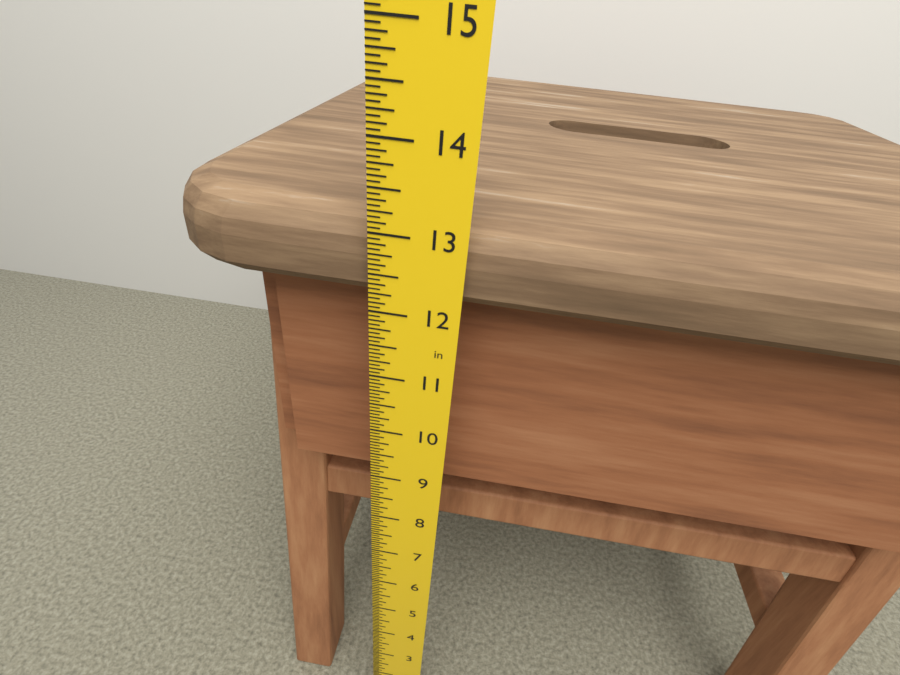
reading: 13.1250 in
